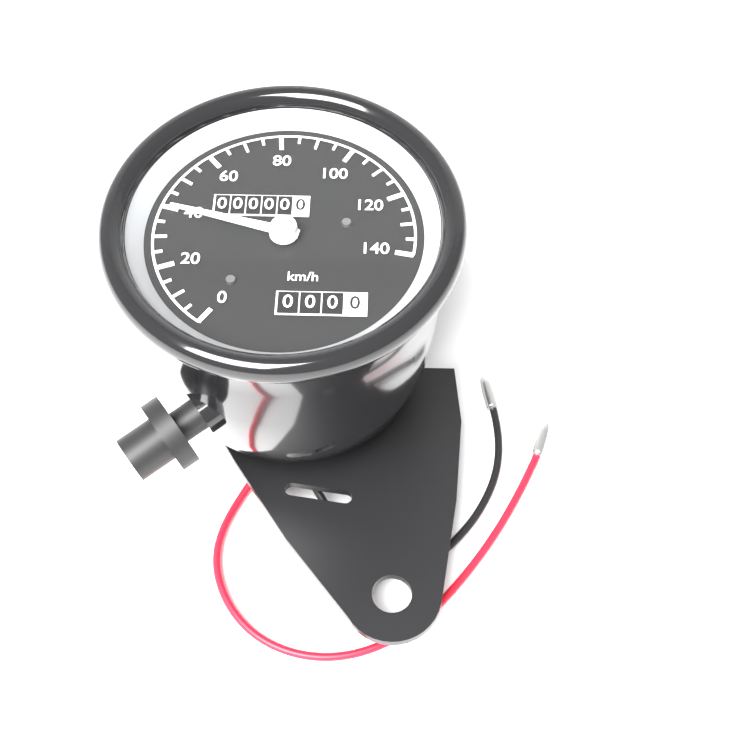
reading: 40 km/h
